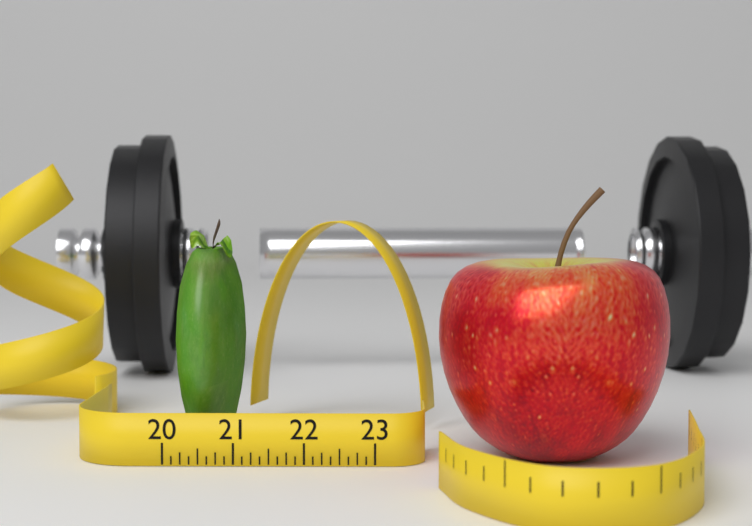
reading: 21.000 (no unit)
